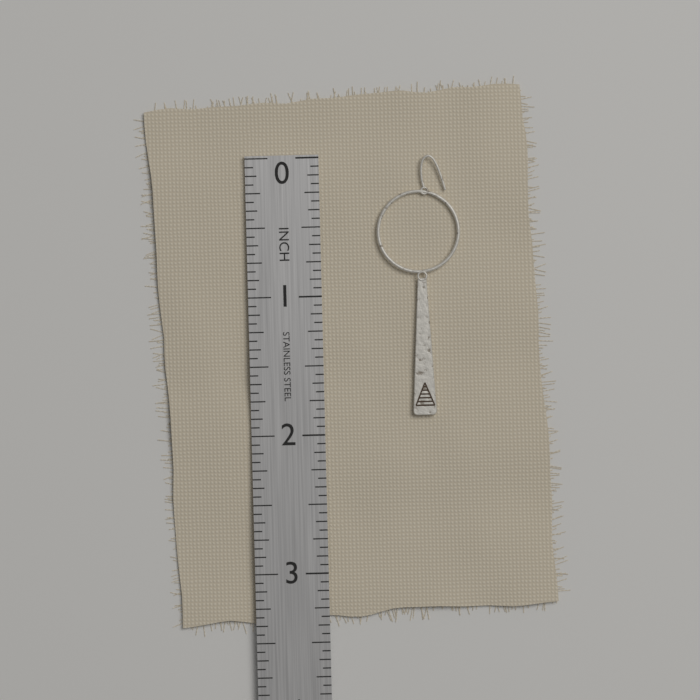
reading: 1.8750 in
